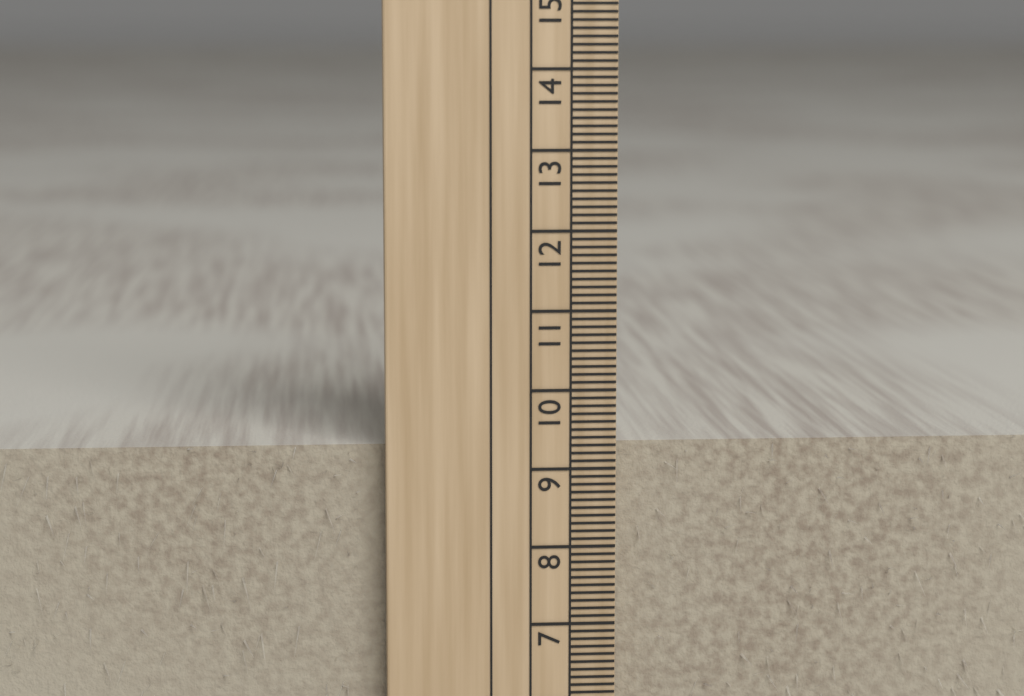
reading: 9.3 cm
